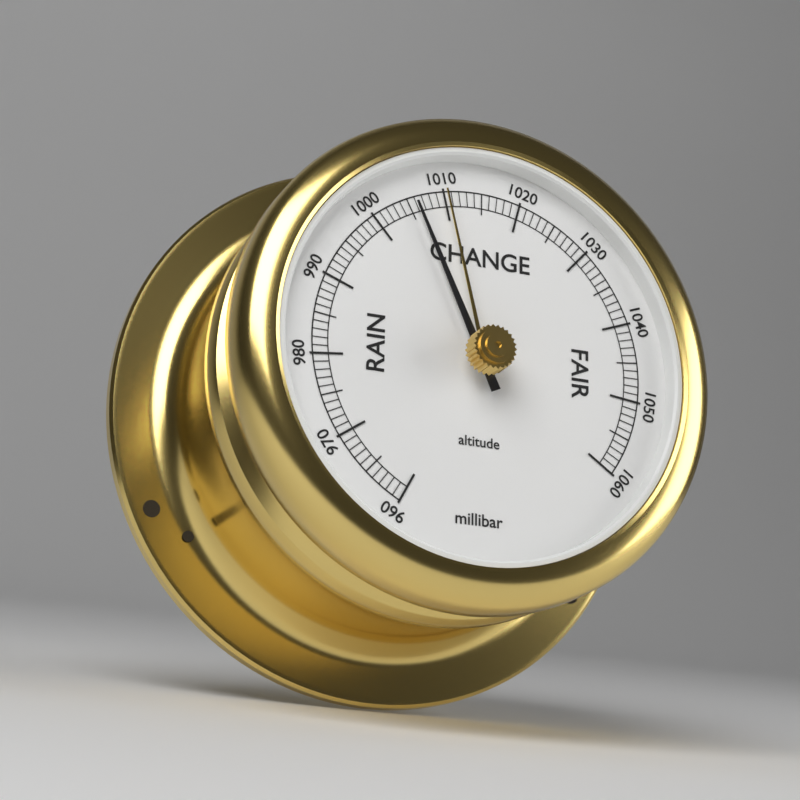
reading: 1006 millibar
